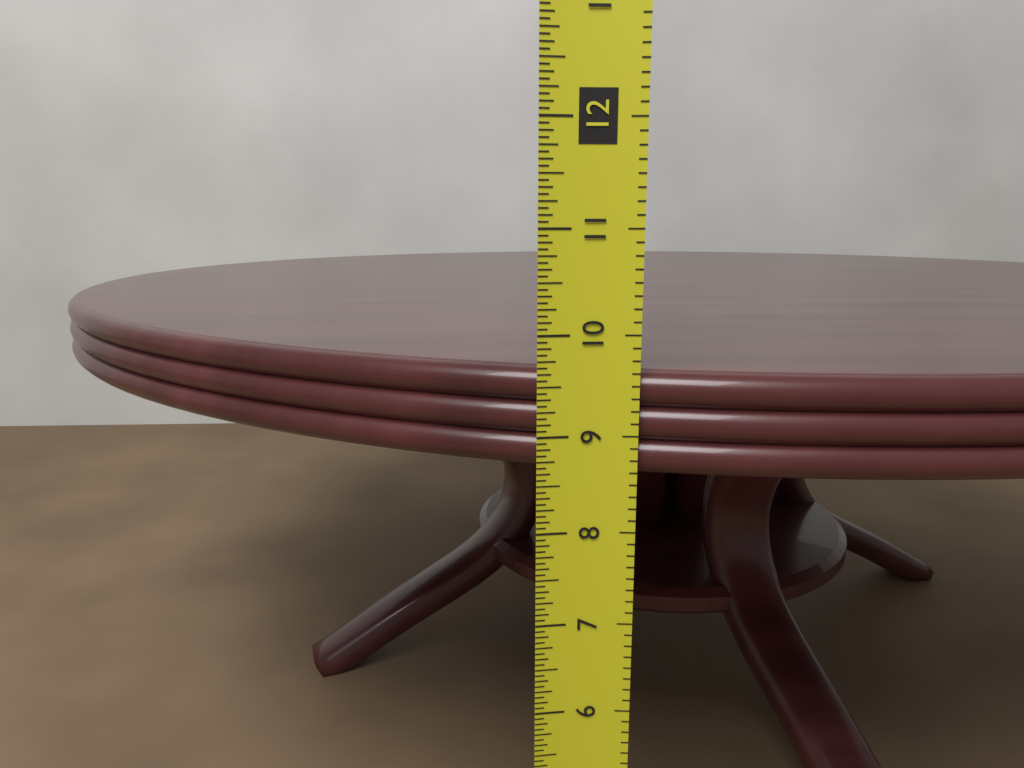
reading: 9.6250 in
